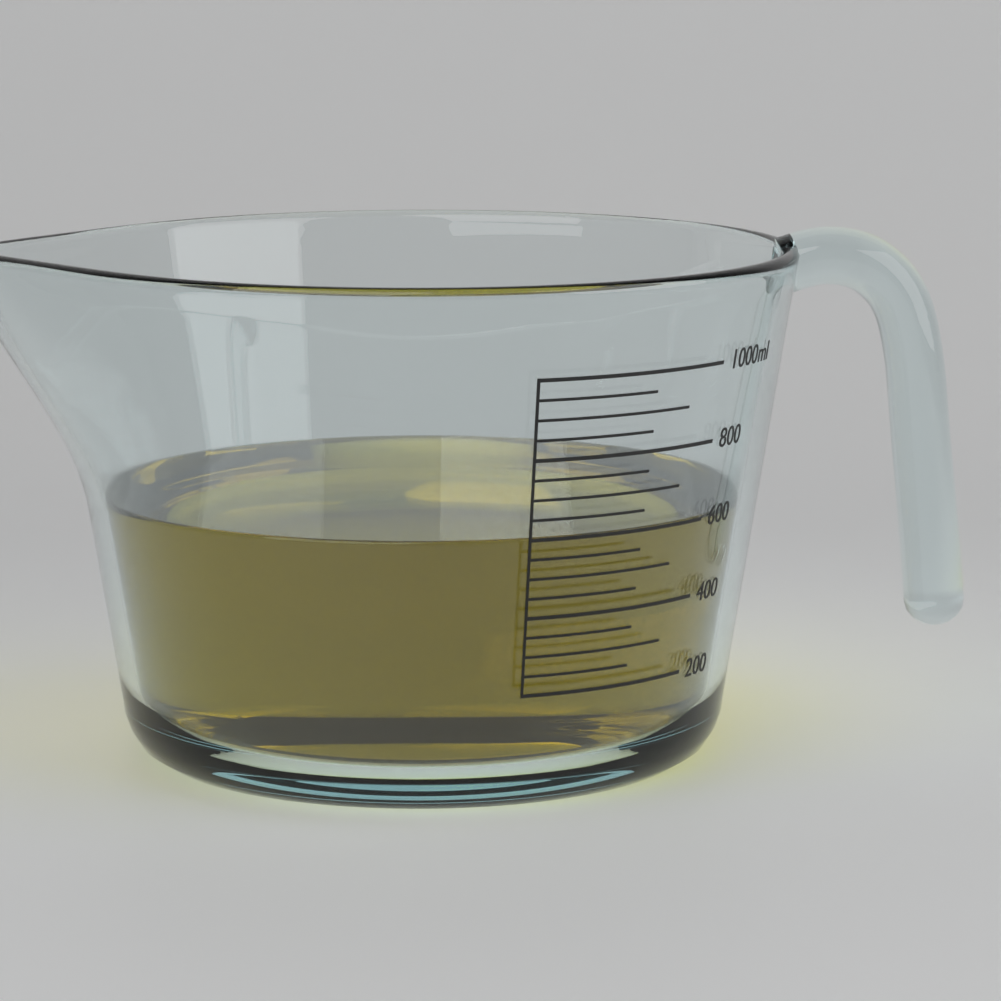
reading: 600 ml
